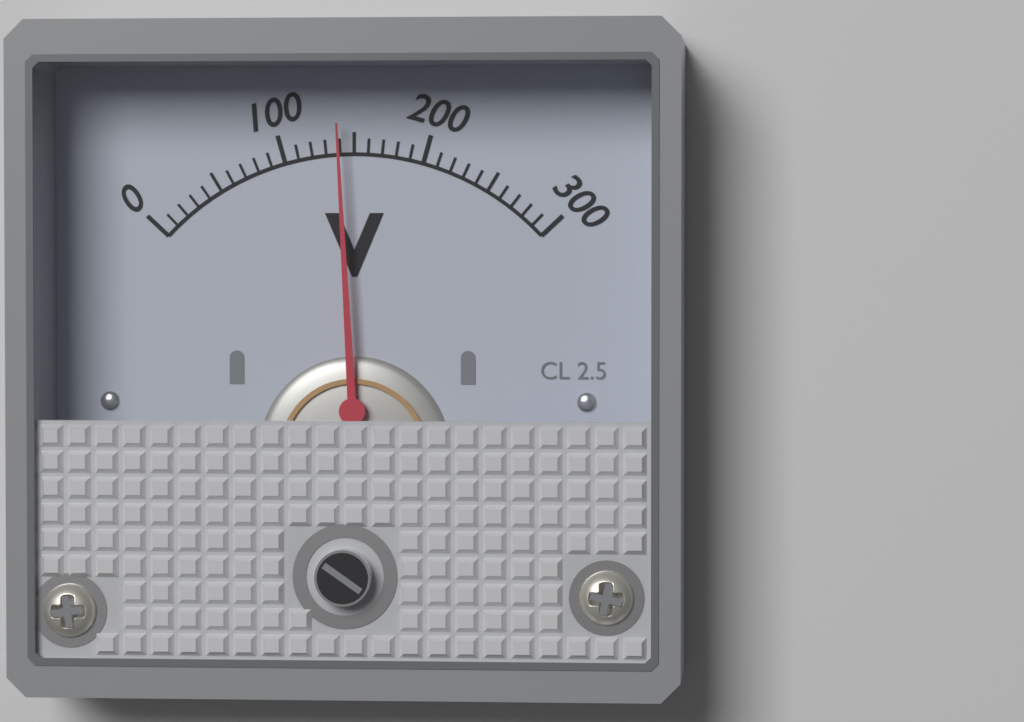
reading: 140 V
